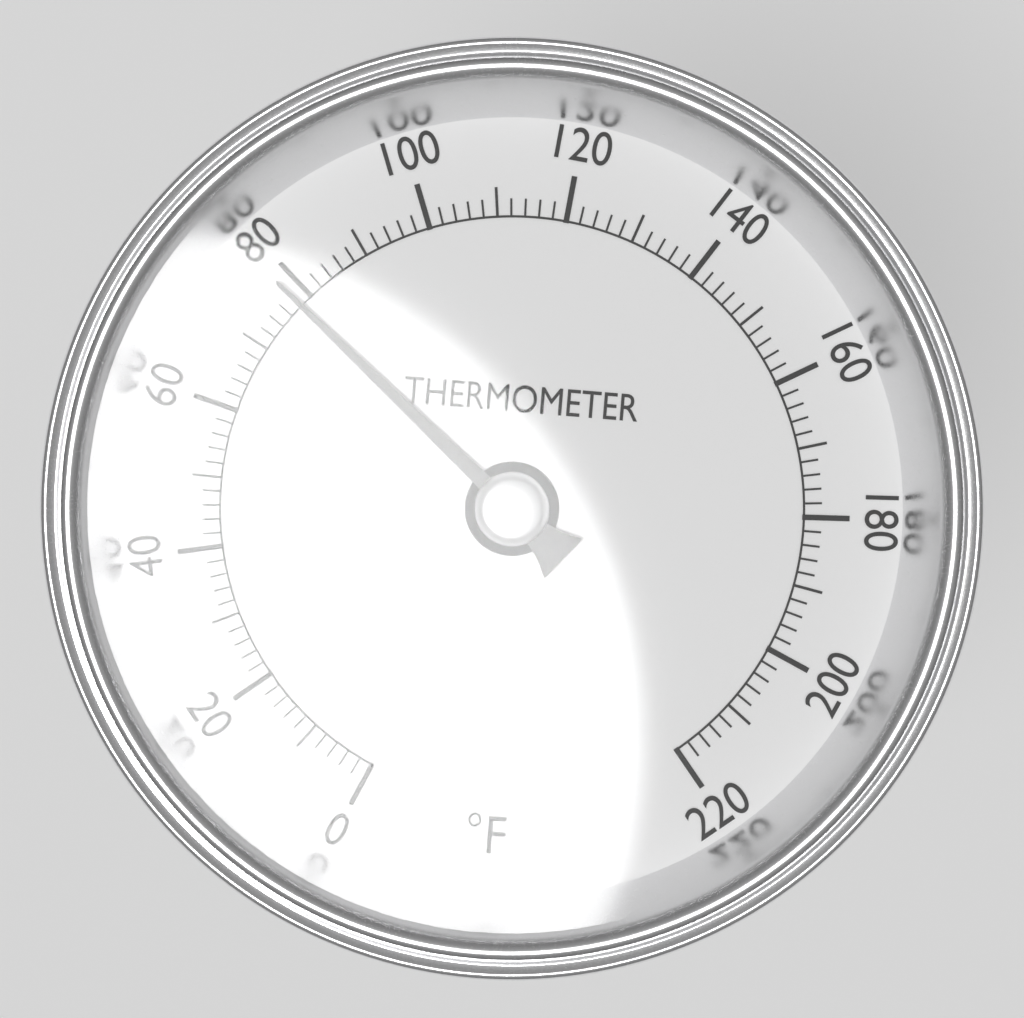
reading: 78 °F
